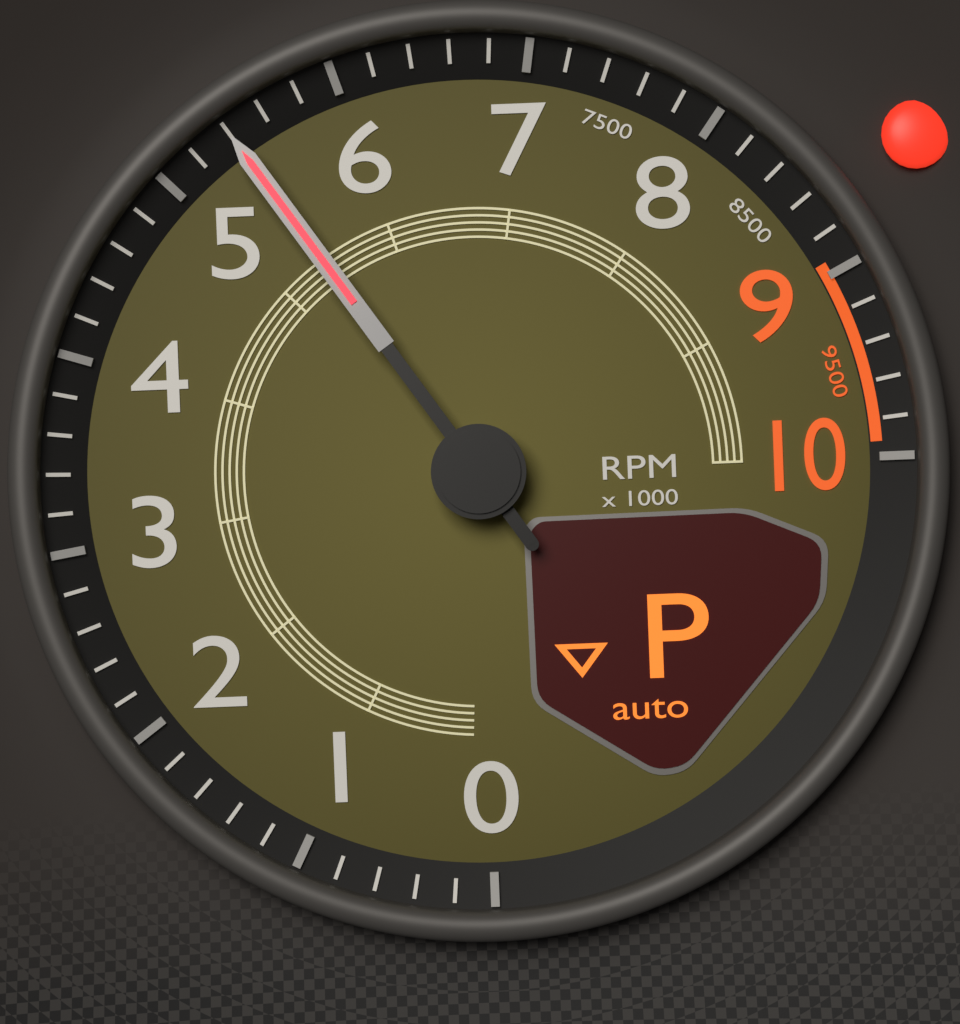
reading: 5400 RPM
